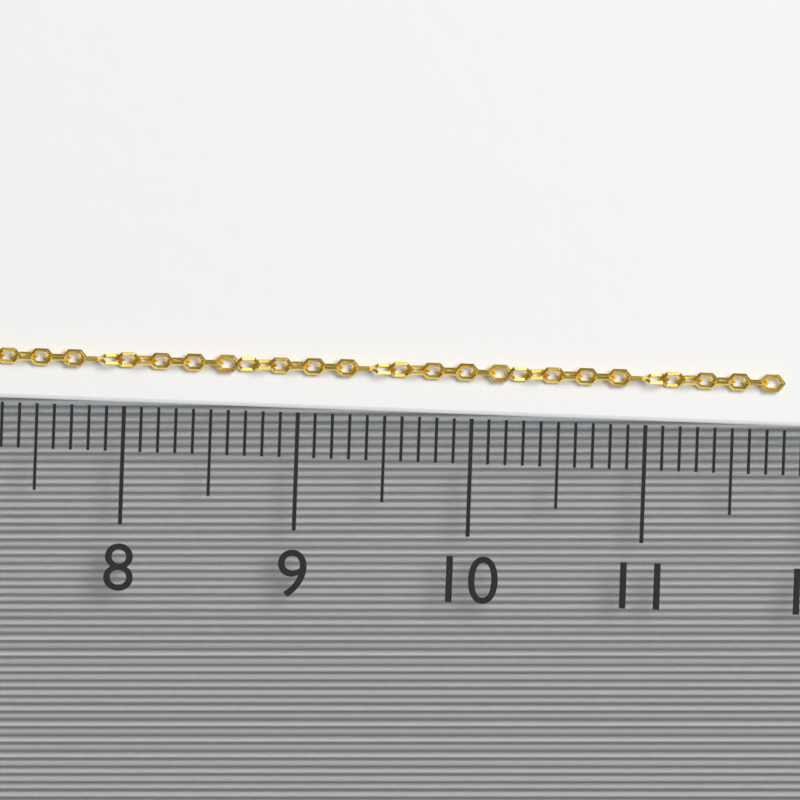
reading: 11.8 (no unit)
